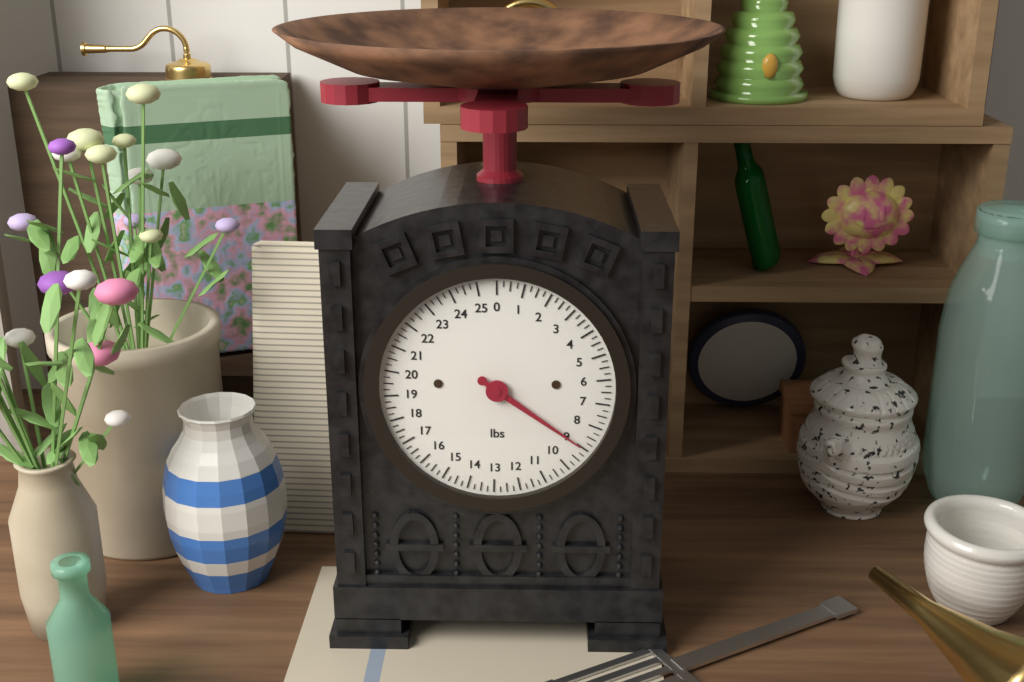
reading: 9.00 lbs
